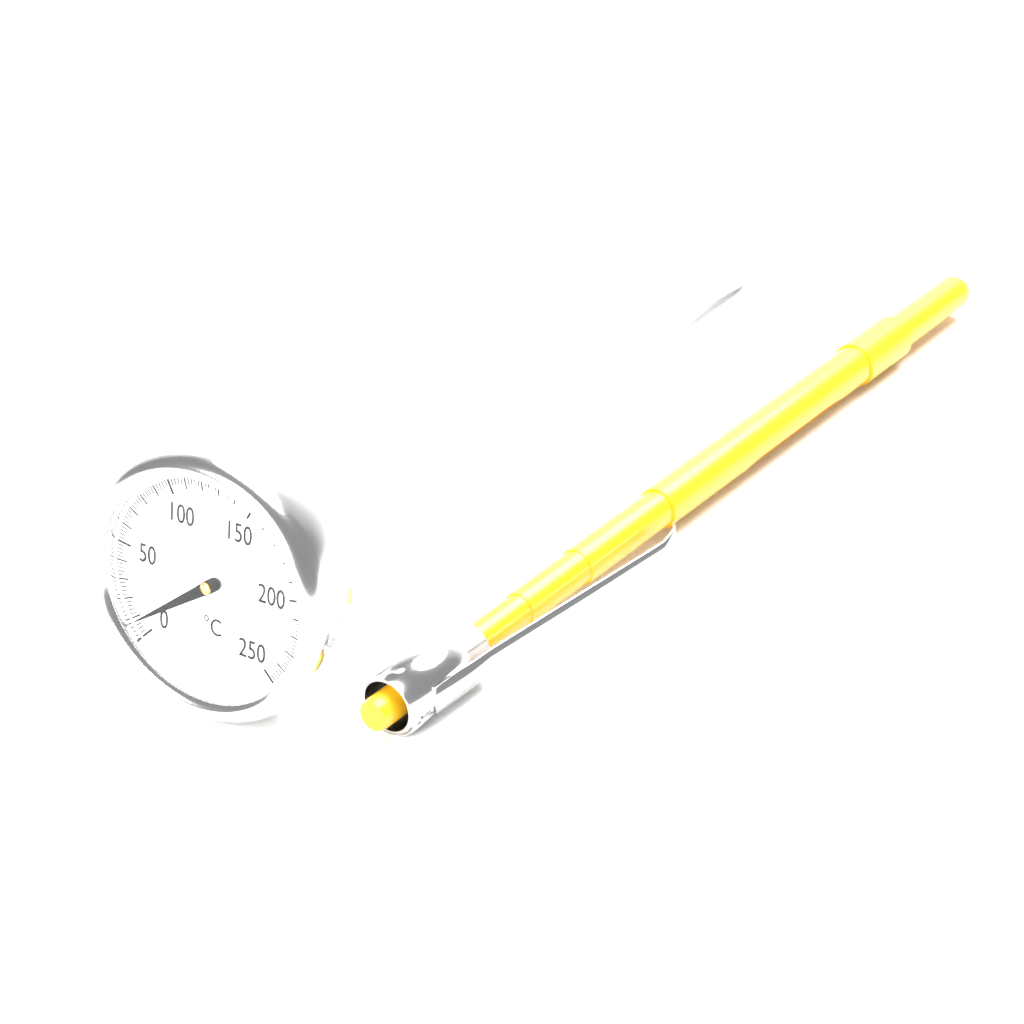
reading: 8 °C
